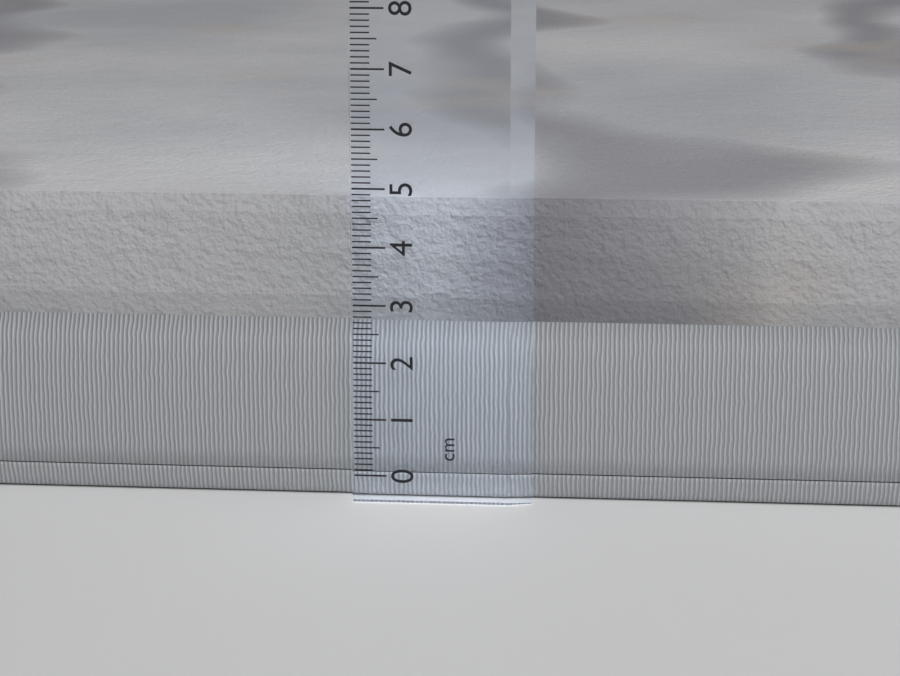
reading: 4.8 cm
